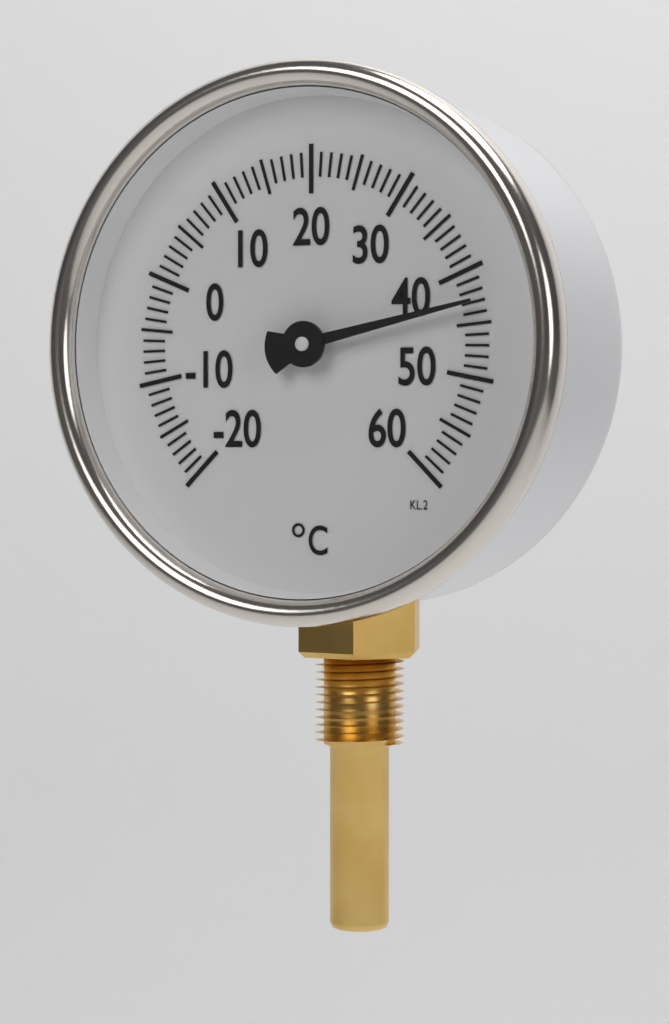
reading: 43 °C
